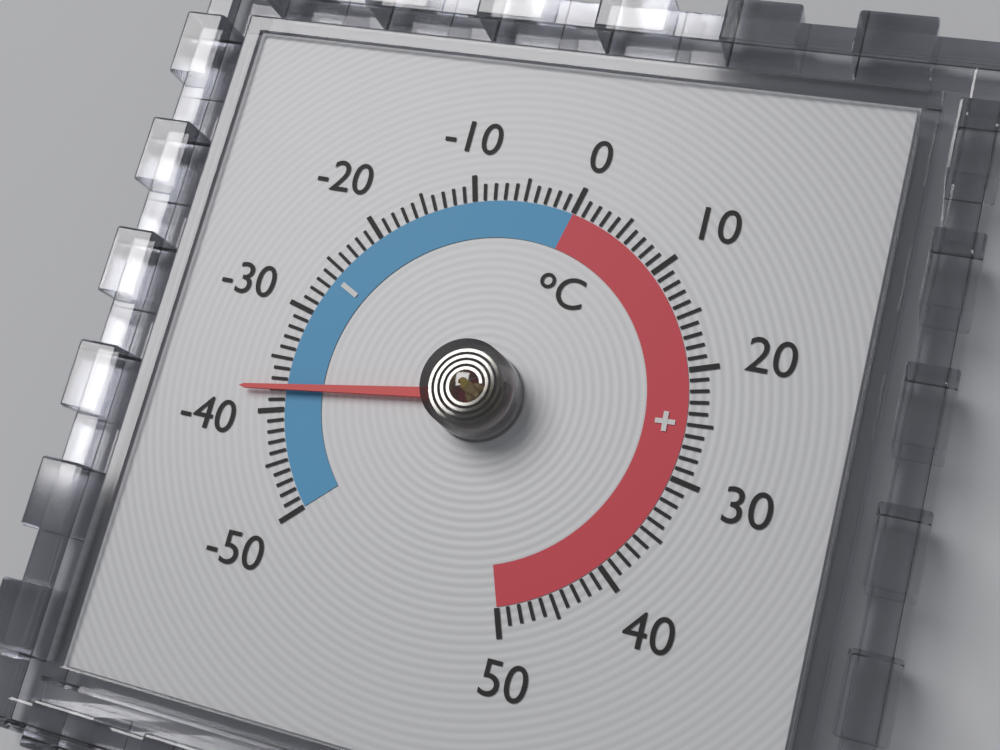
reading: -38 °C
